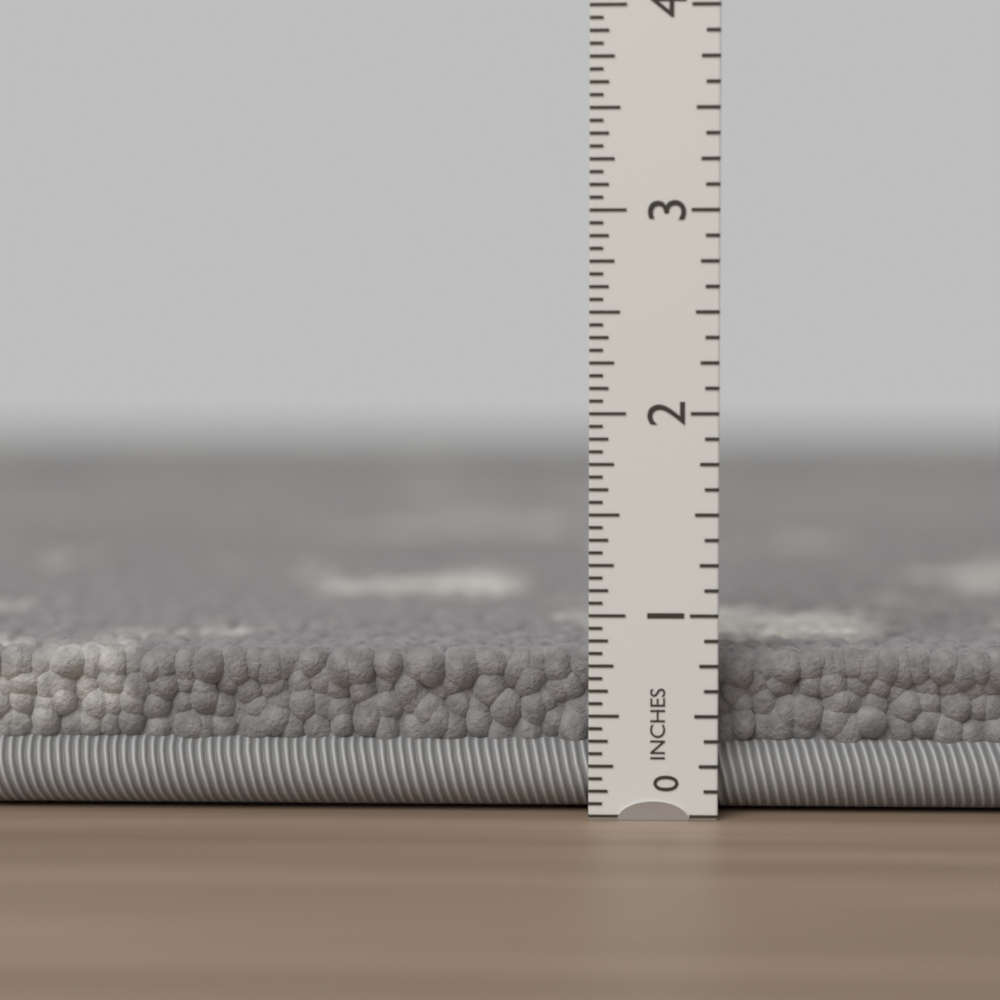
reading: 0.8125 in
